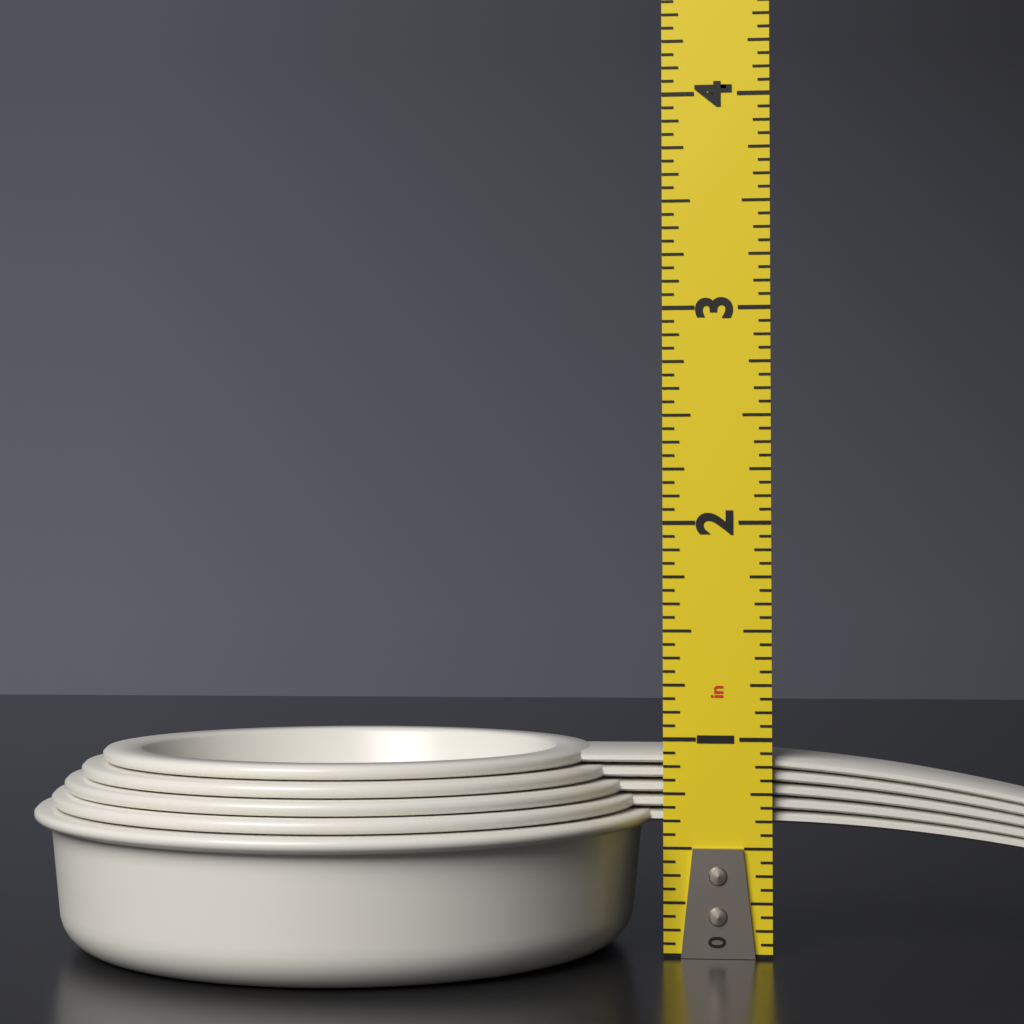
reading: 0.9375 in
